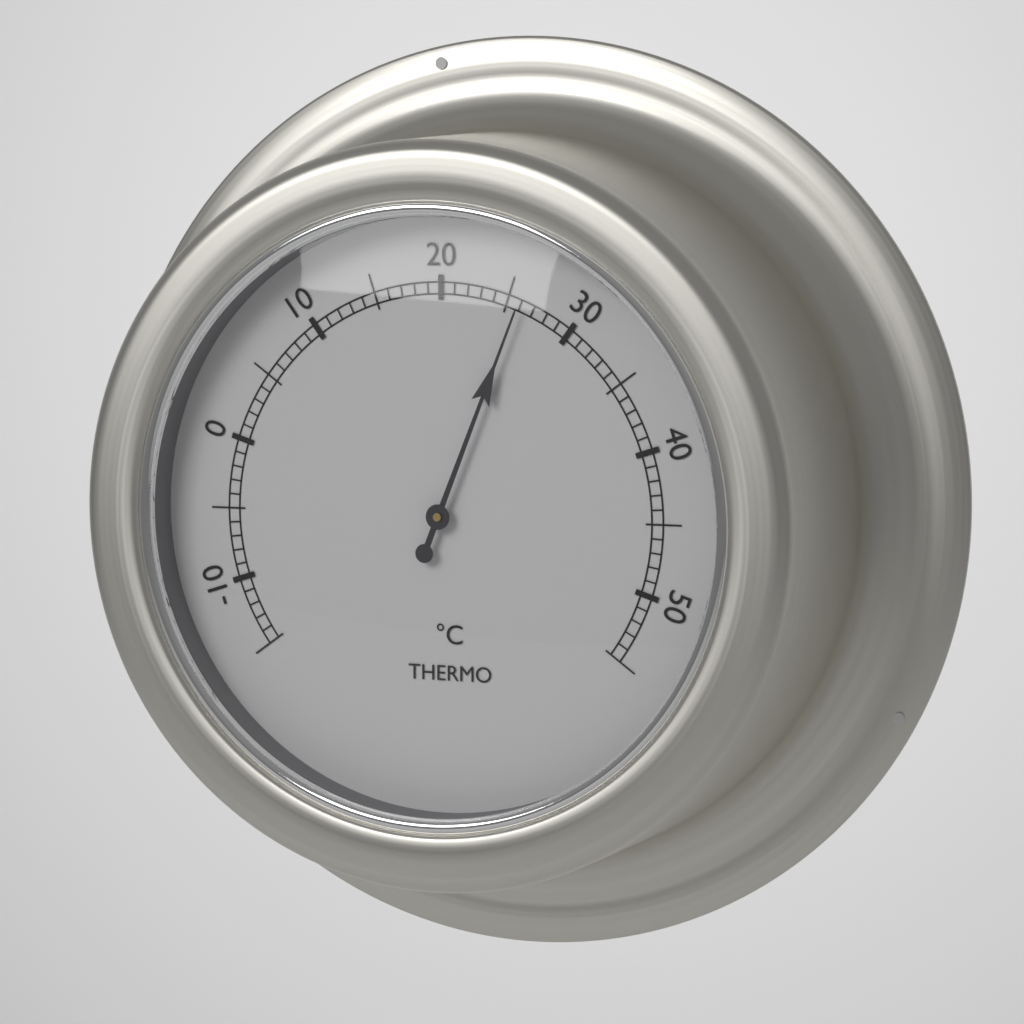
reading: 26 °C
